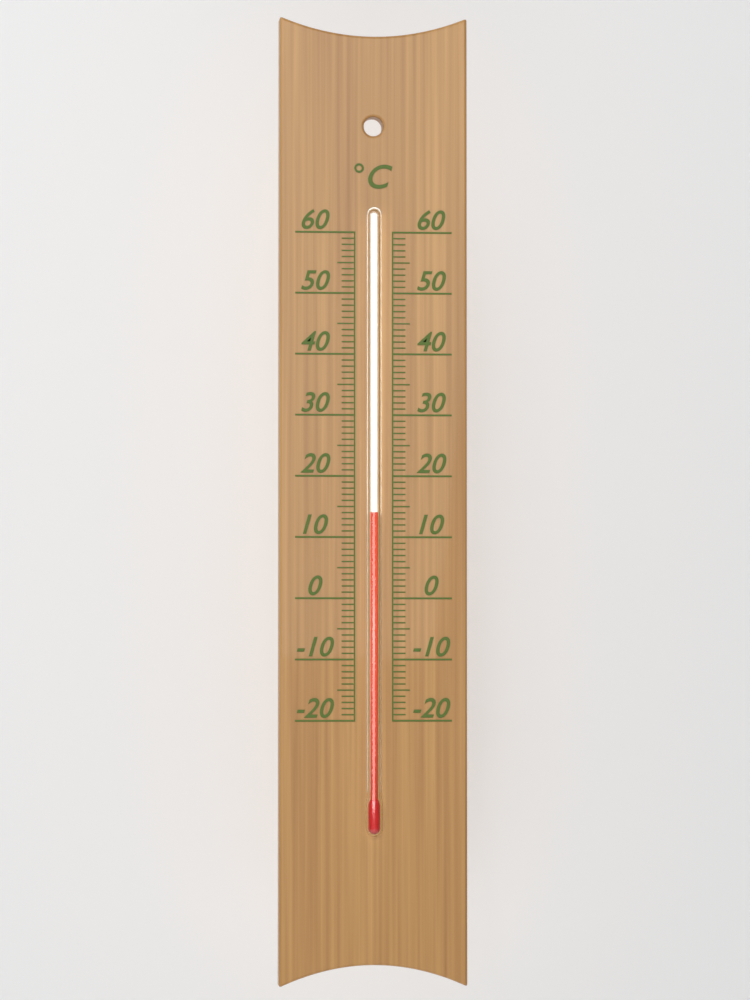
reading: 14 °C
